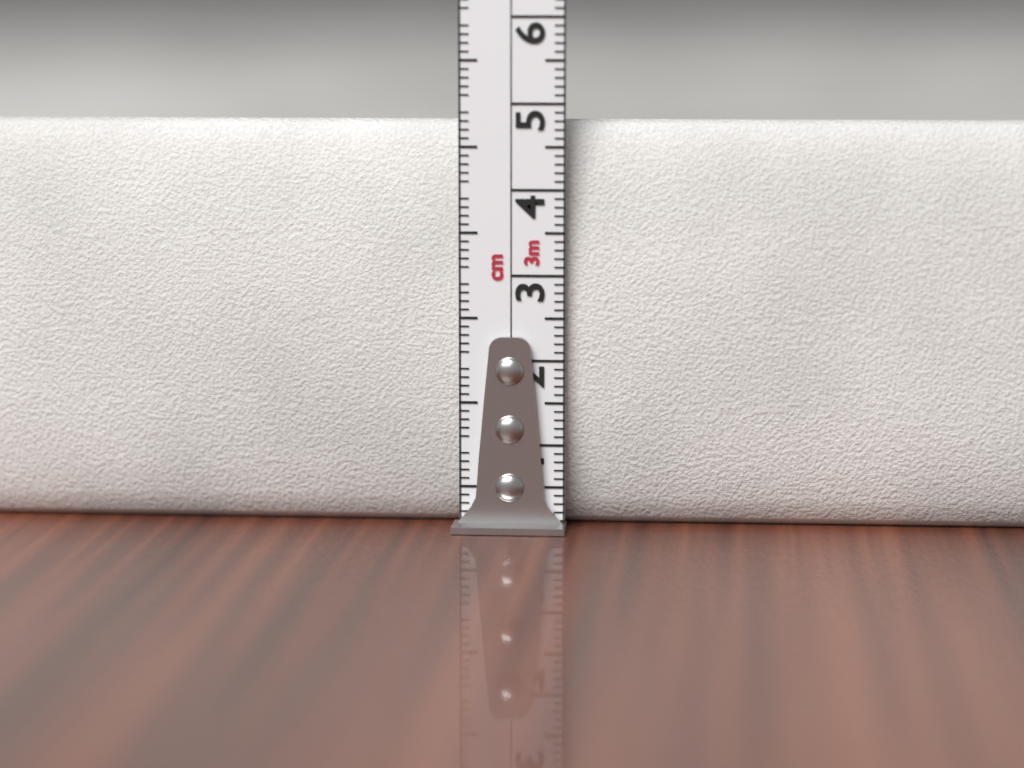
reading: 4.8 cm
